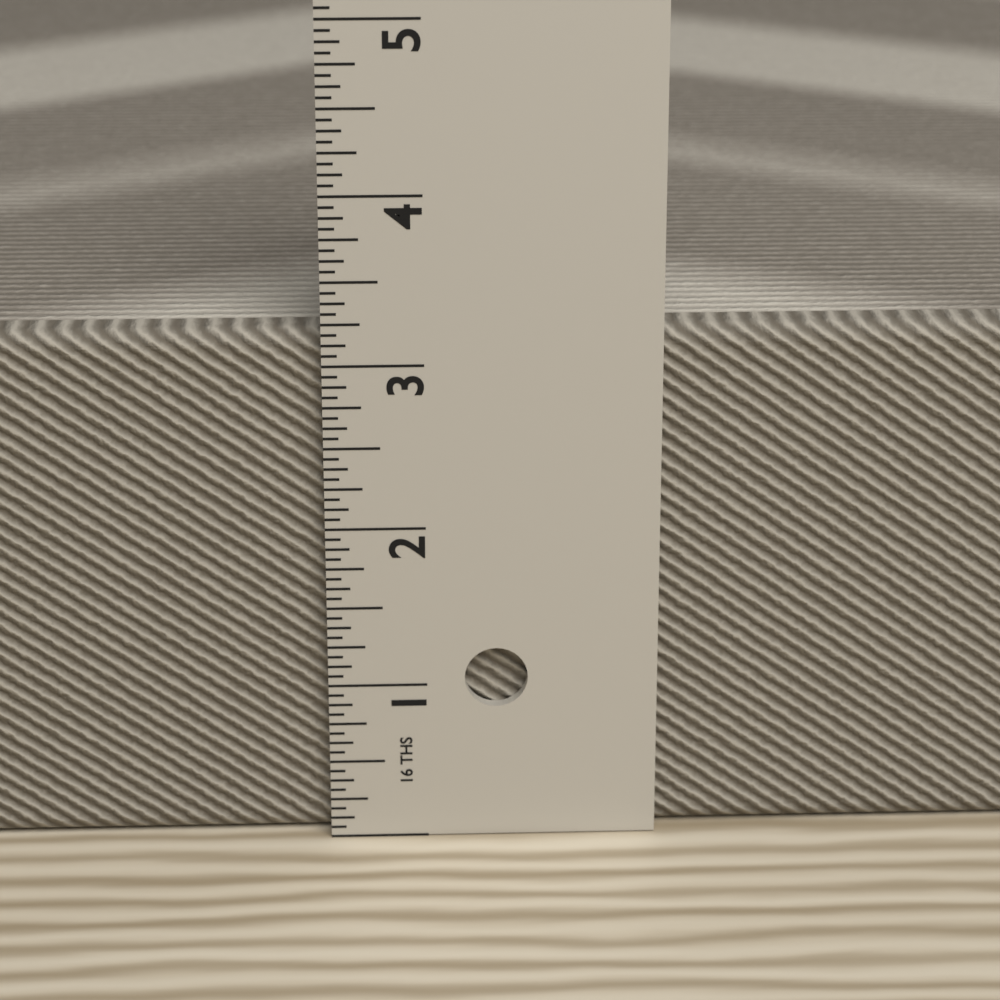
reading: 3.1875 in
